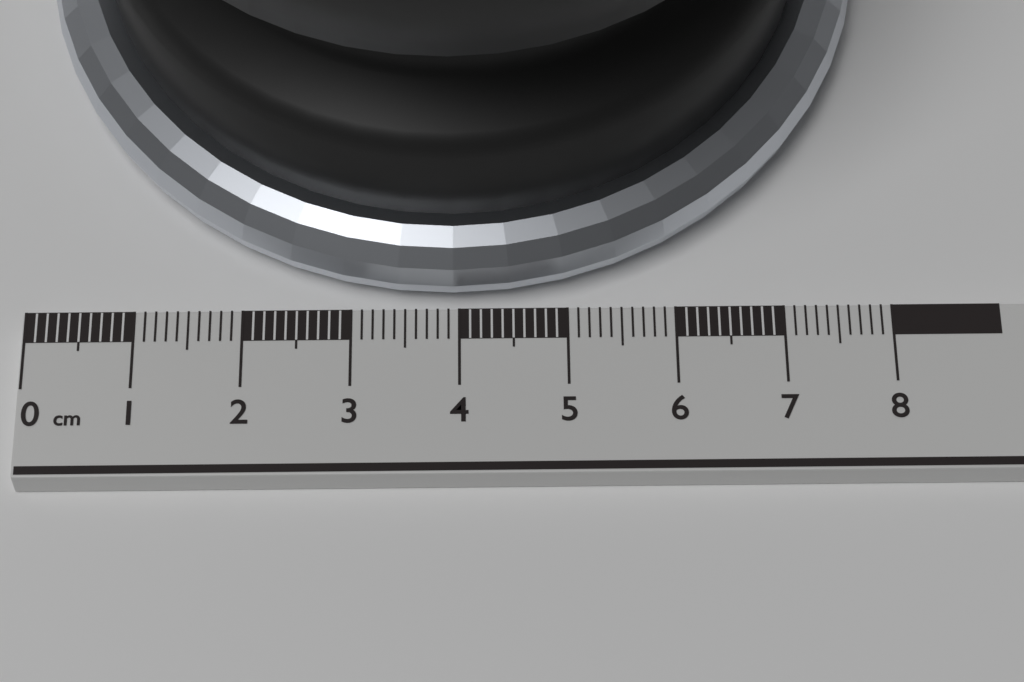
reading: 7.9 cm
